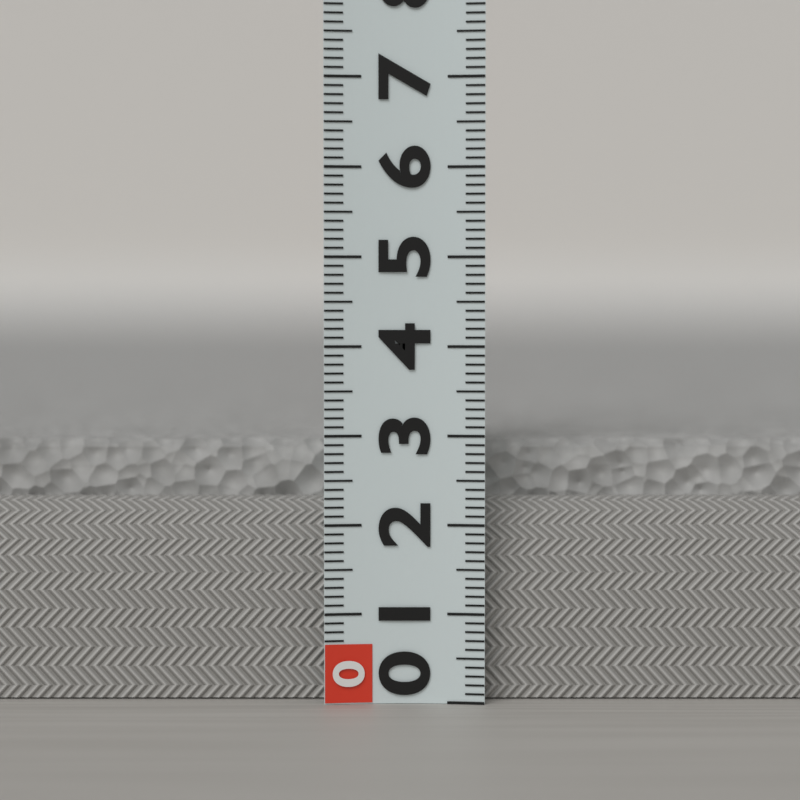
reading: 2.9 (no unit)
